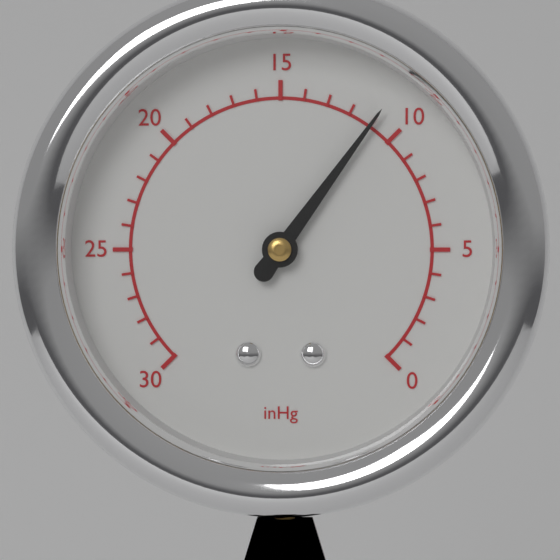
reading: 11 inHg
